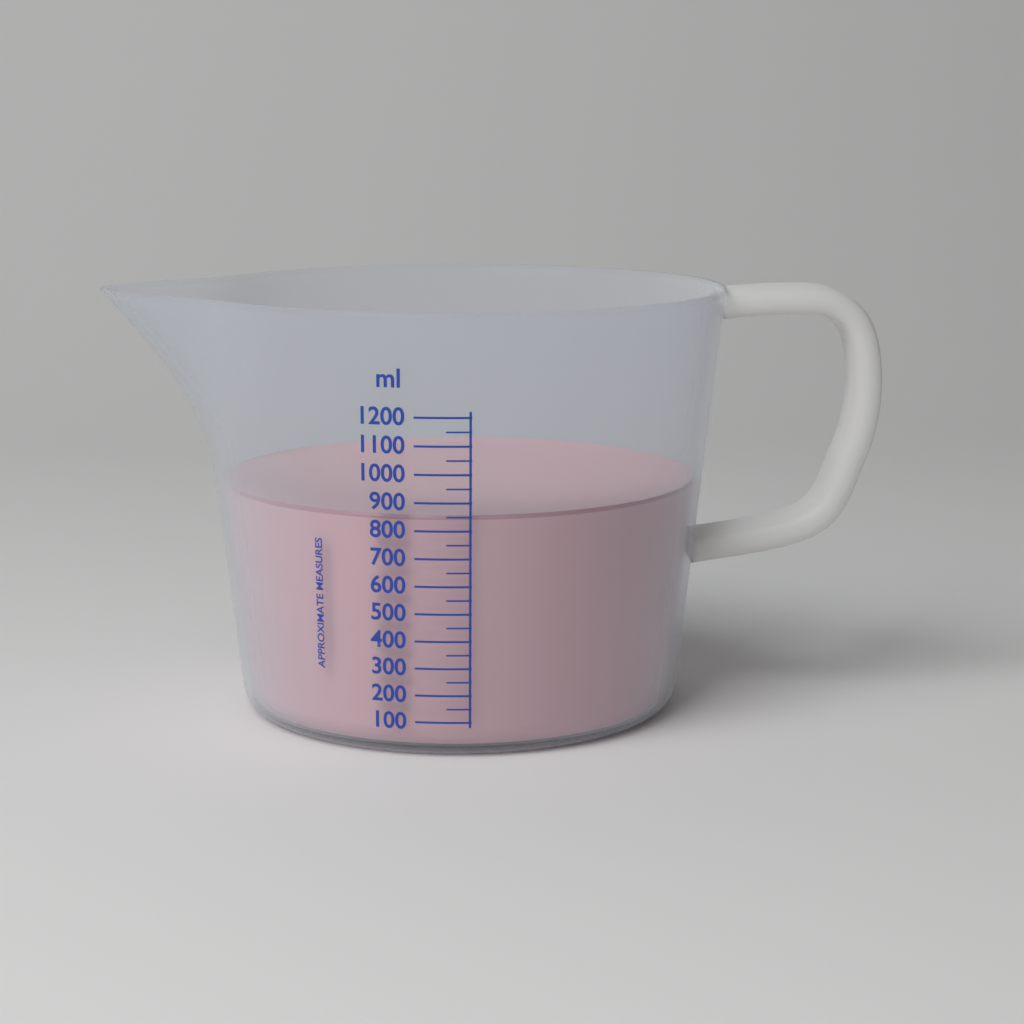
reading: 850 ml
